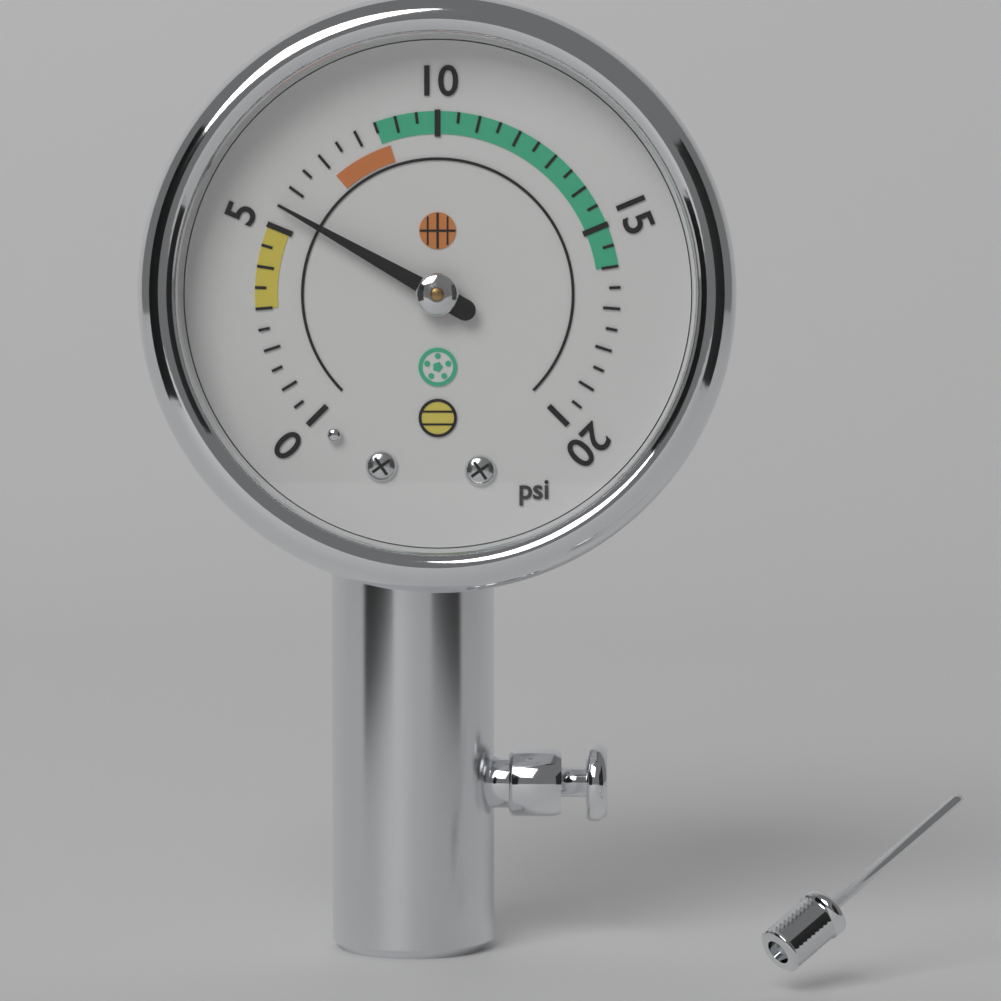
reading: 5.5 psi
